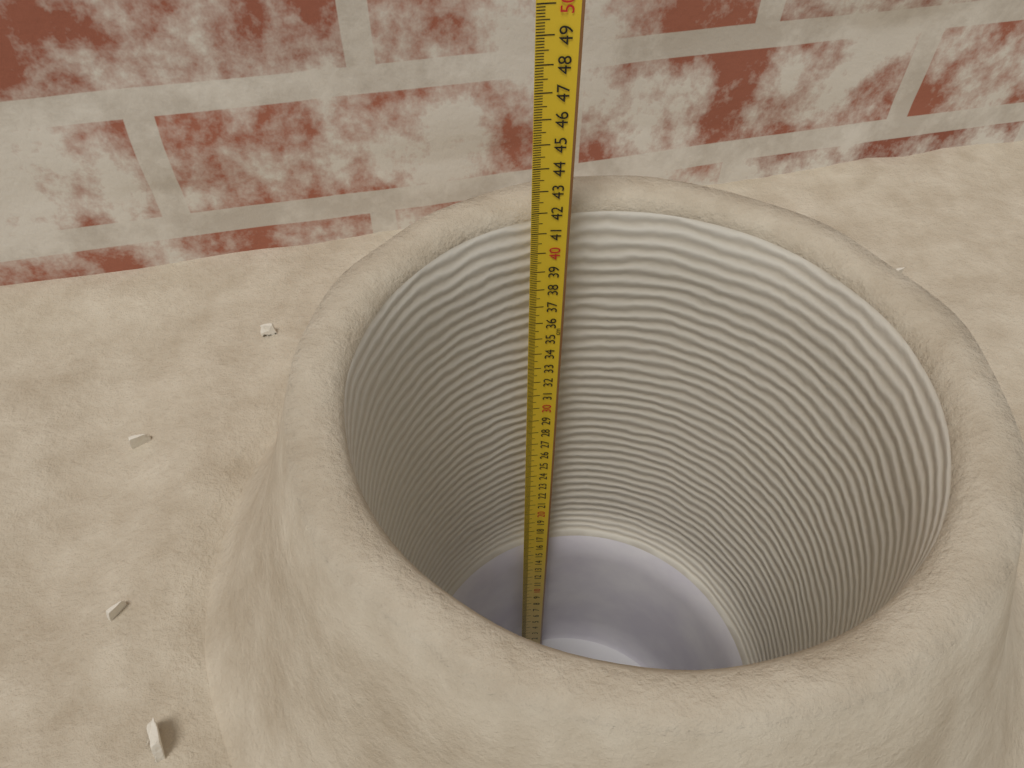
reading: 41.7 cm
